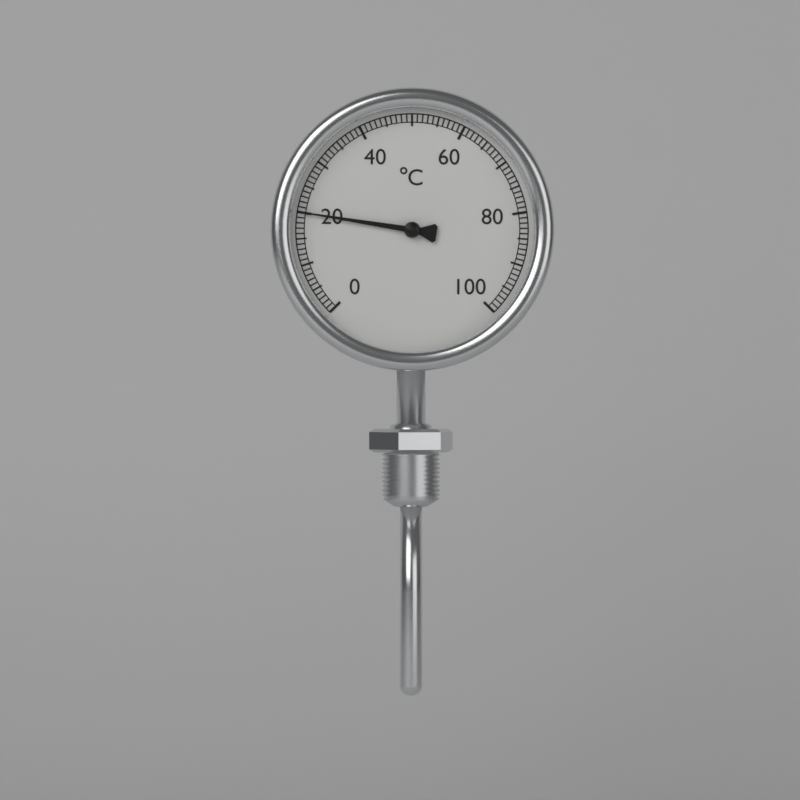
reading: 20 °C
